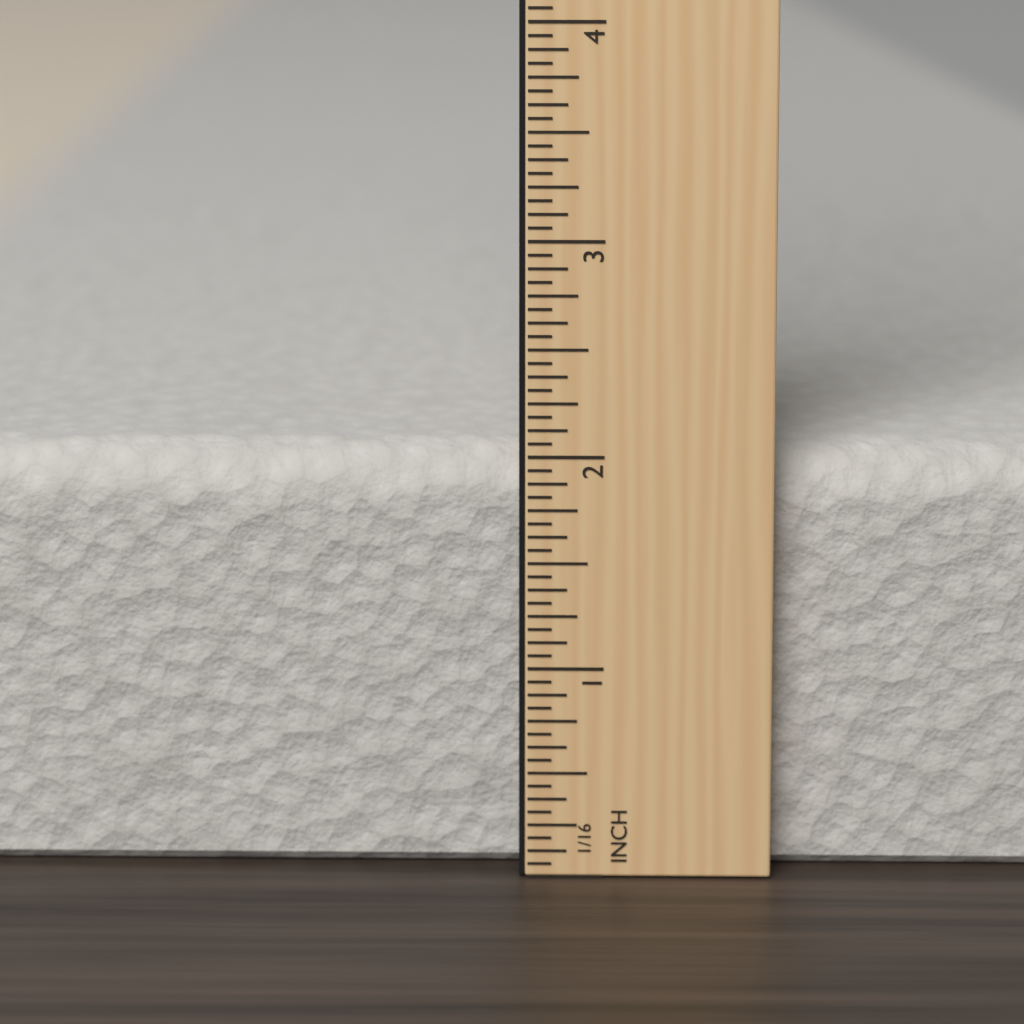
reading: 2.0000 in
